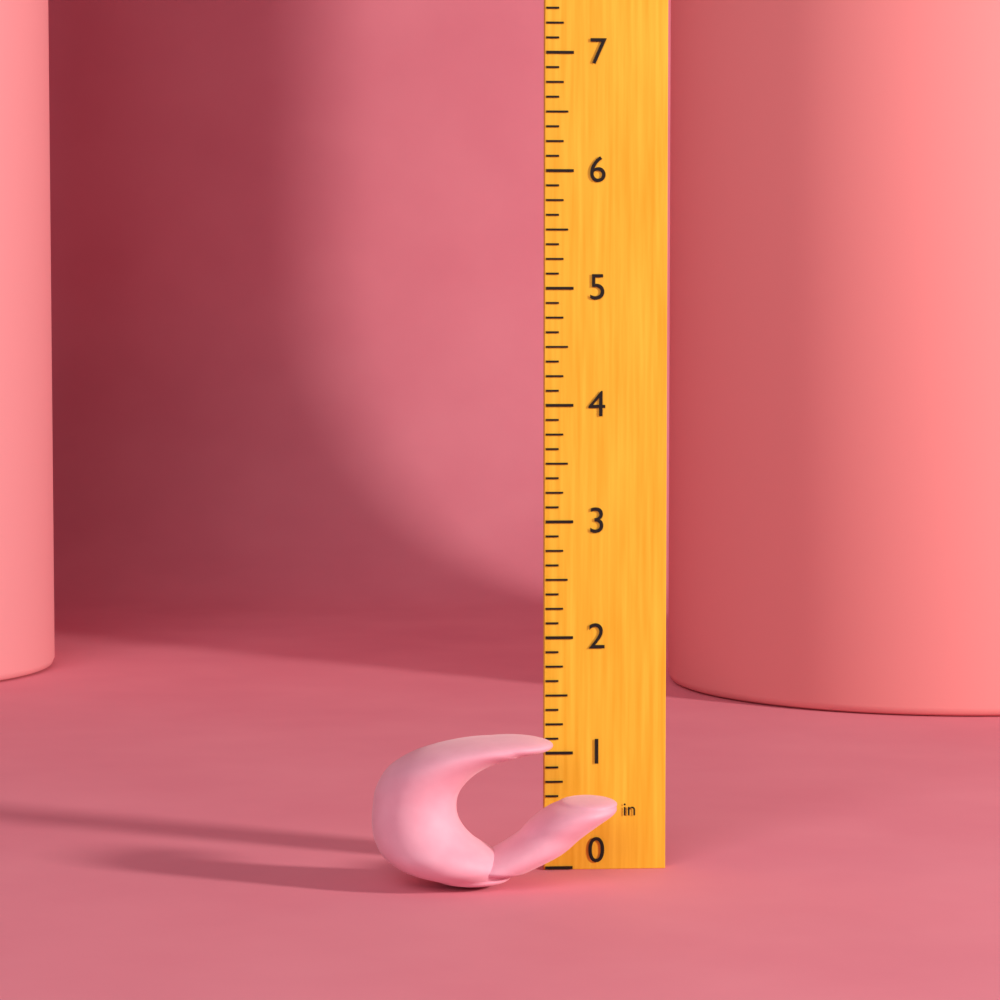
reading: 1.250 in
